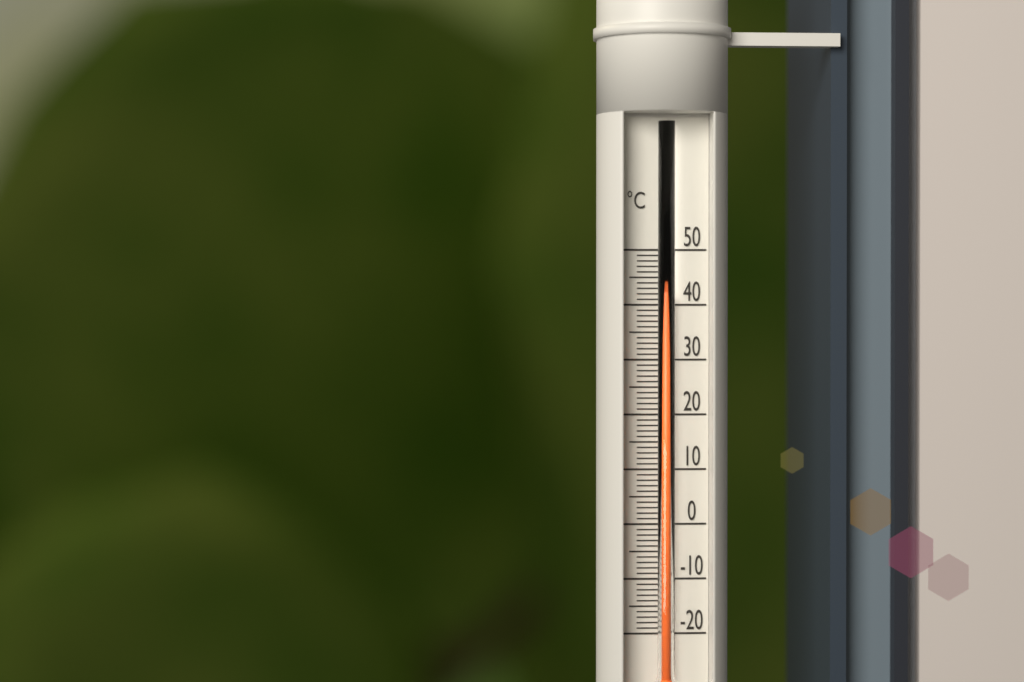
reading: 42 °C
